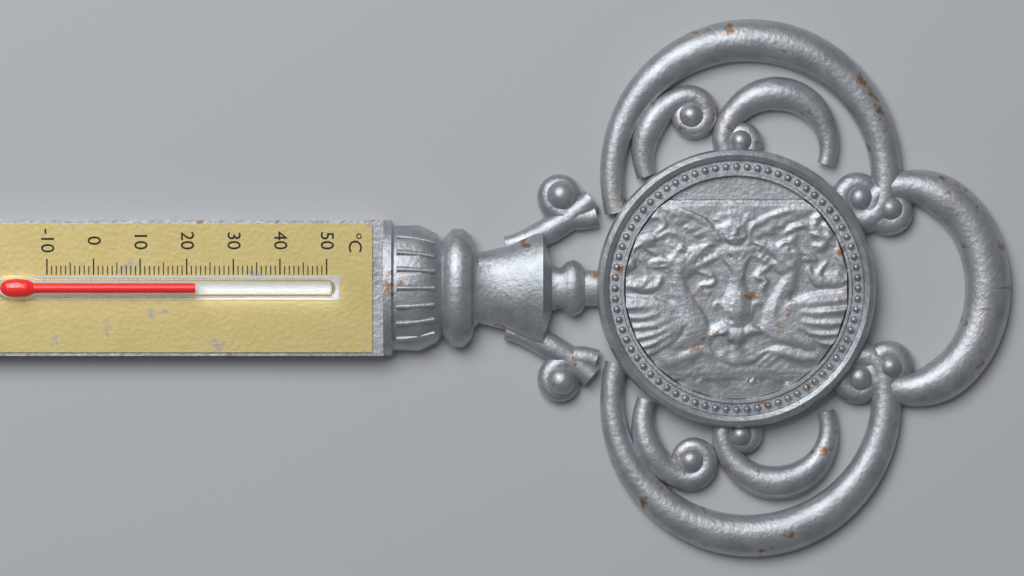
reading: 22 °C
